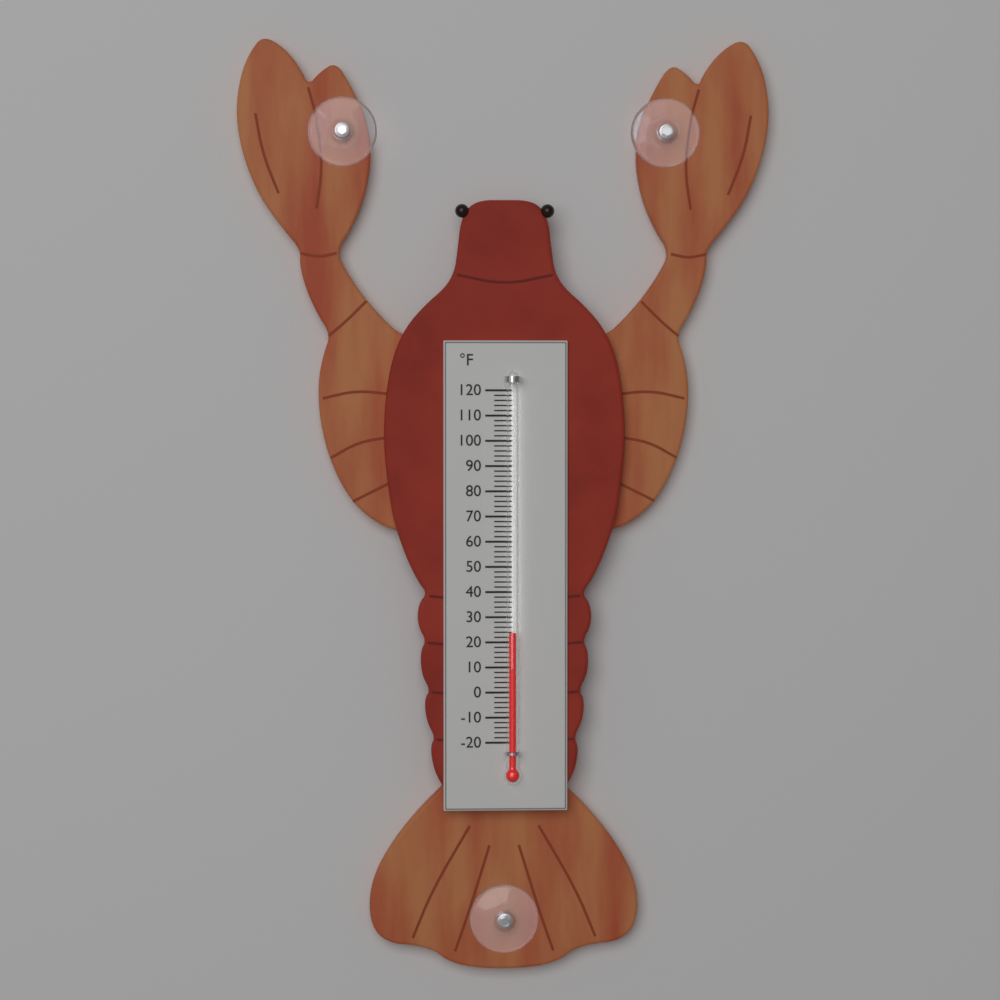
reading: 24 °F
